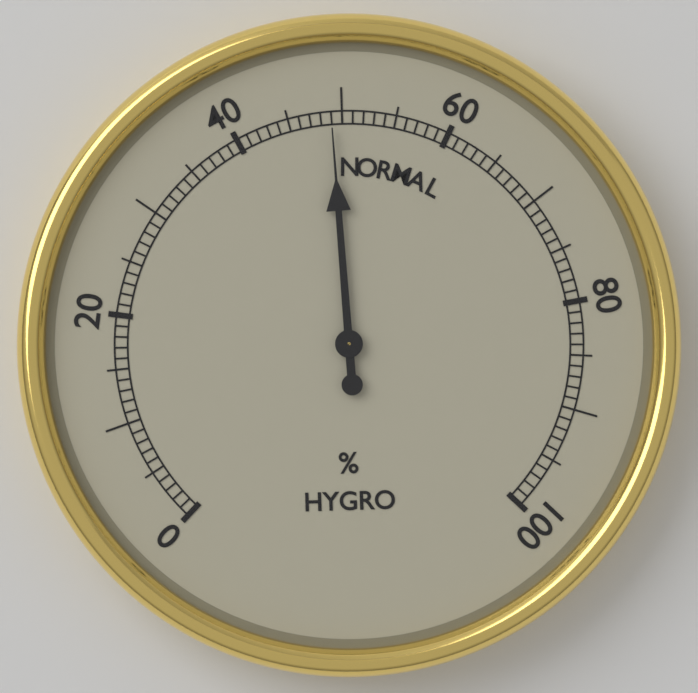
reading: 49 %
